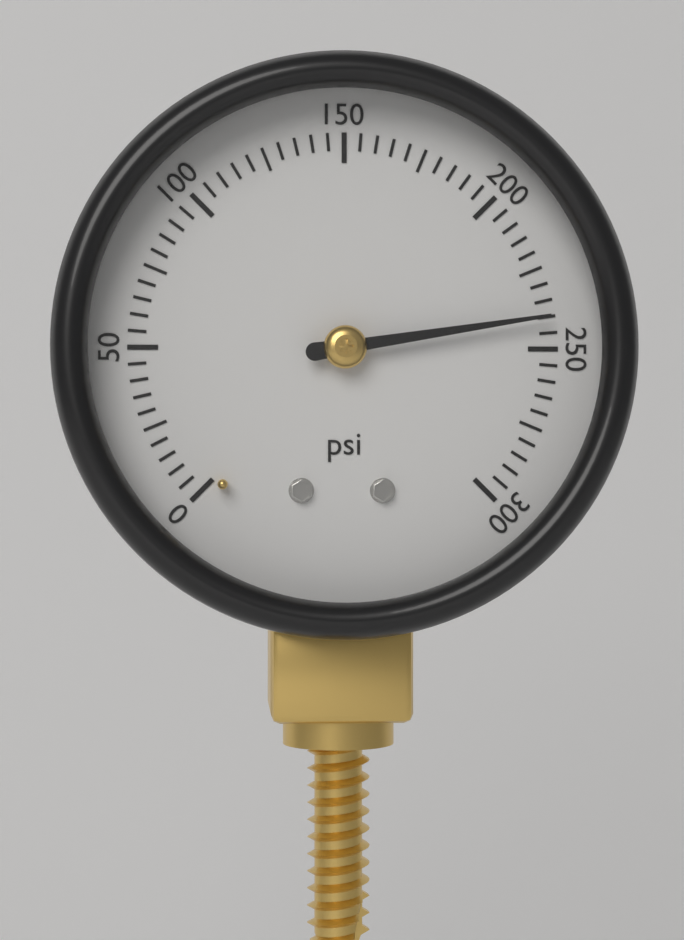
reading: 240 psi
